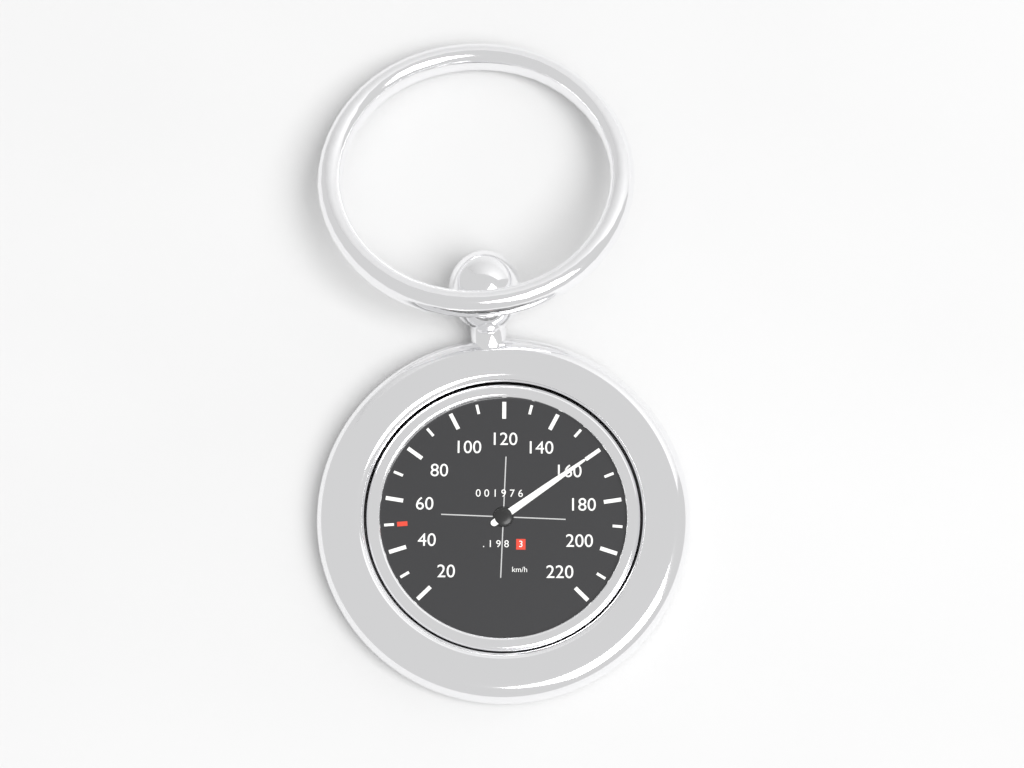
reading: 160 km/h
